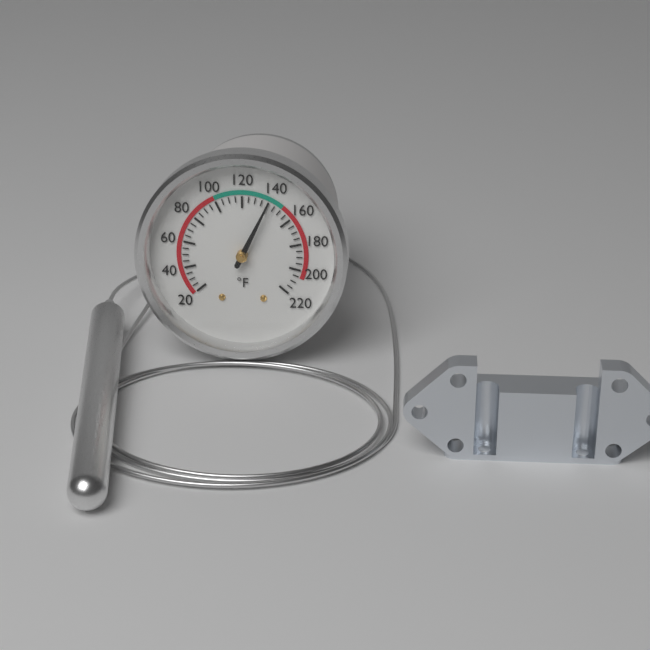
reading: 140 °F
